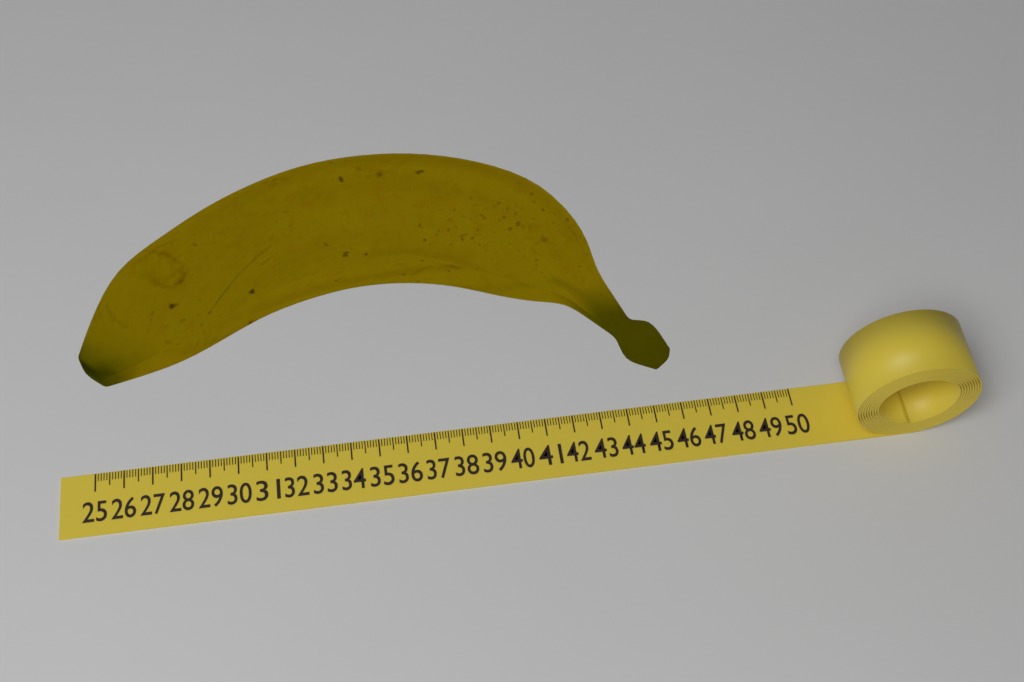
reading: 45.5 (no unit)
